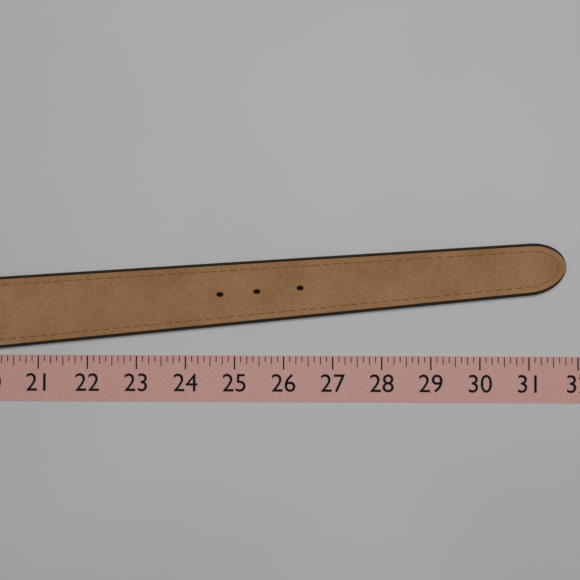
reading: 31.750 (no unit)
